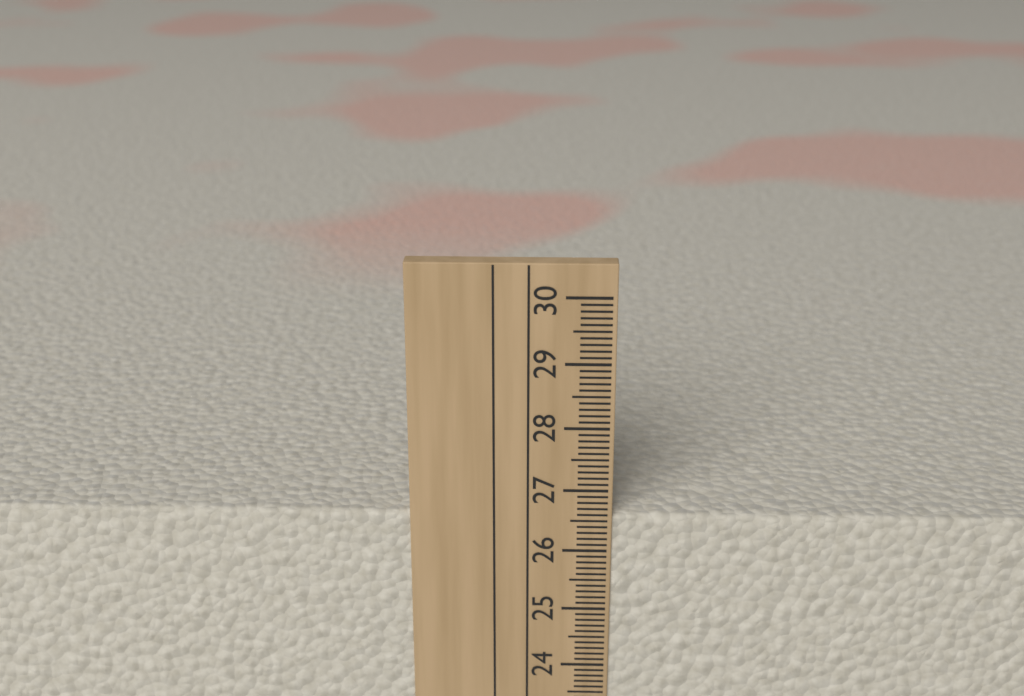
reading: 26.6 cm
